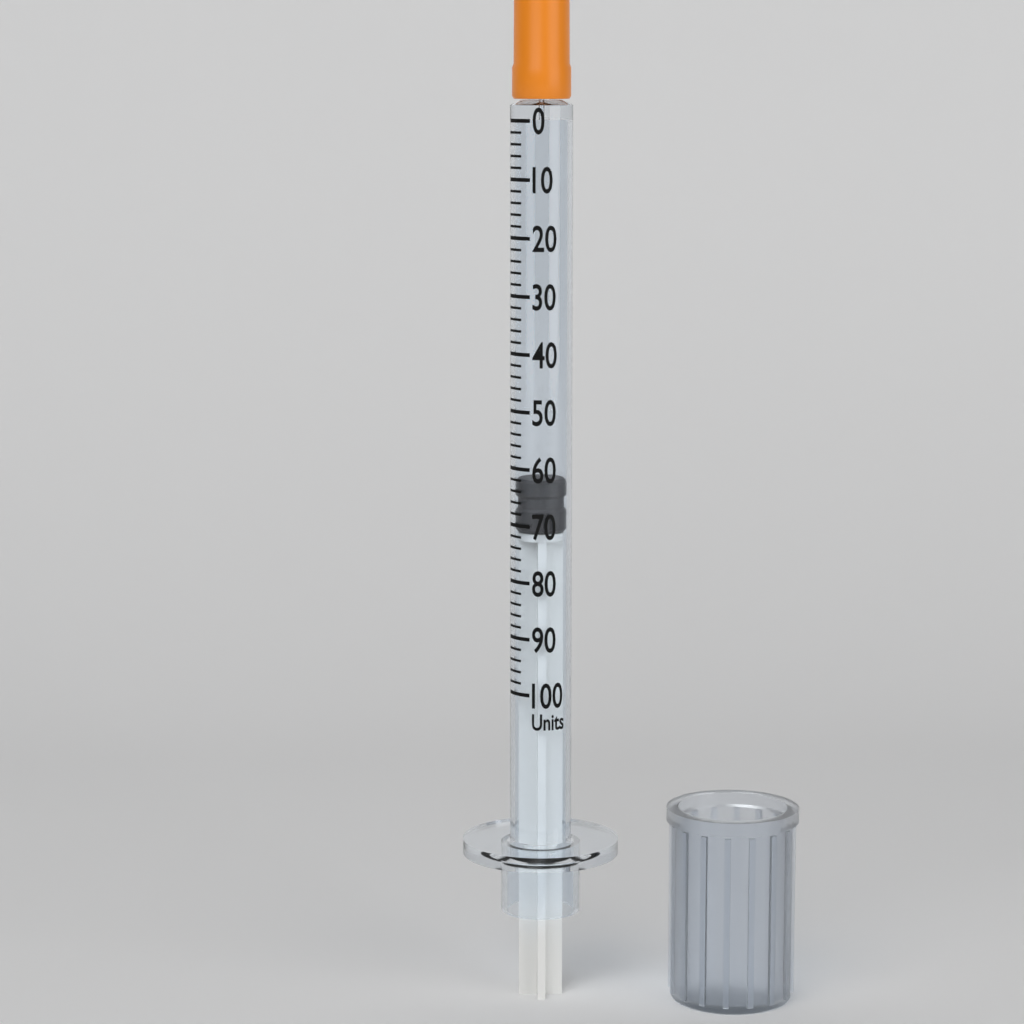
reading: 62 units
